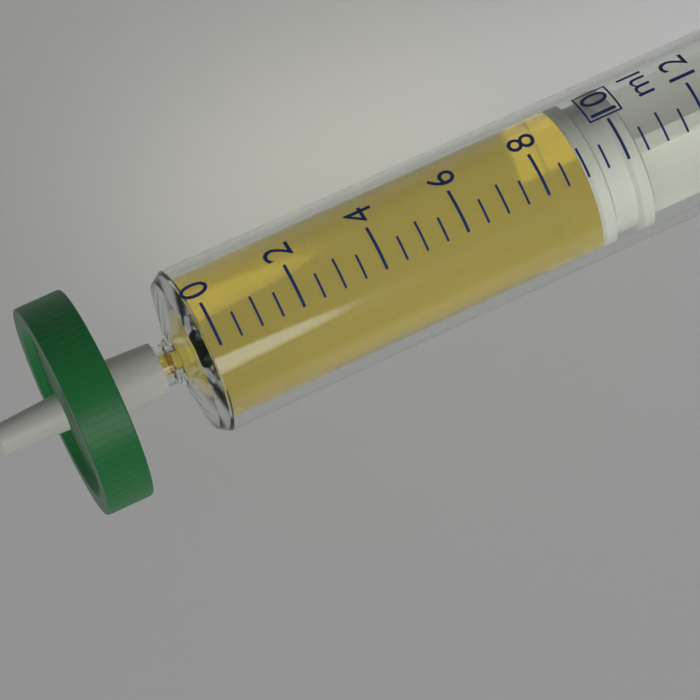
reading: 9.0 ml
